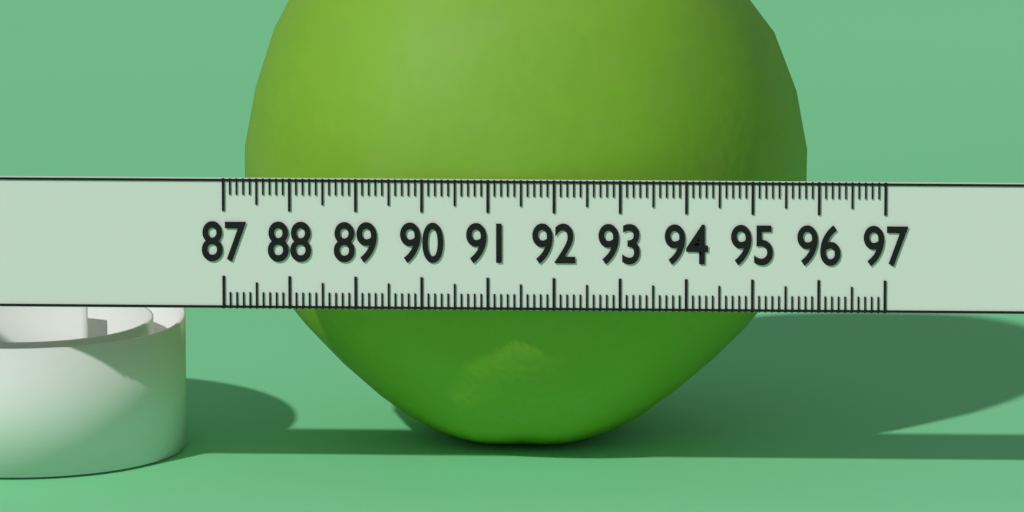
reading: 95.8 (no unit)
